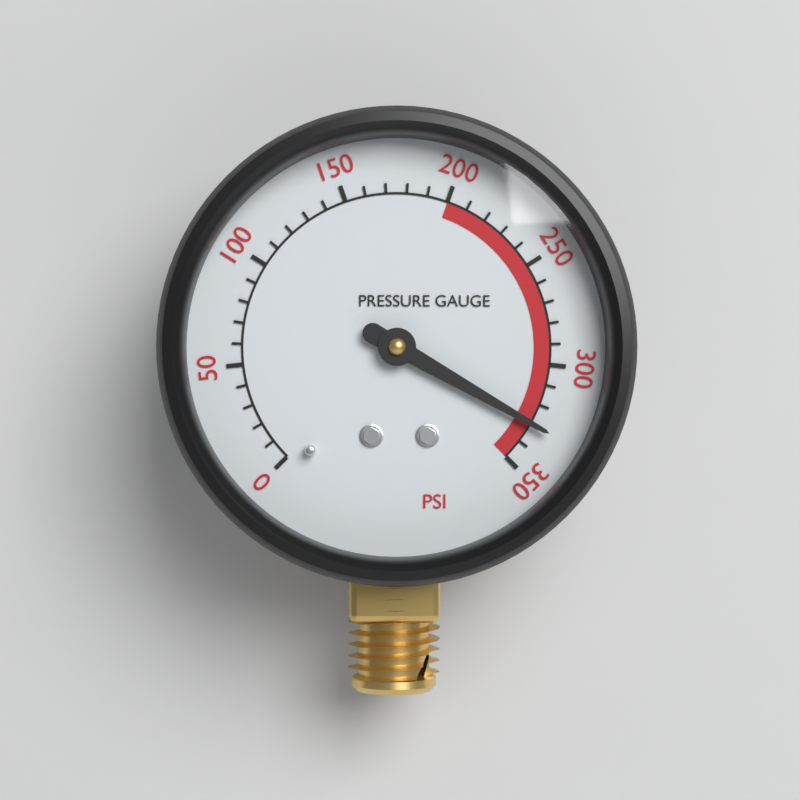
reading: 330 psi
